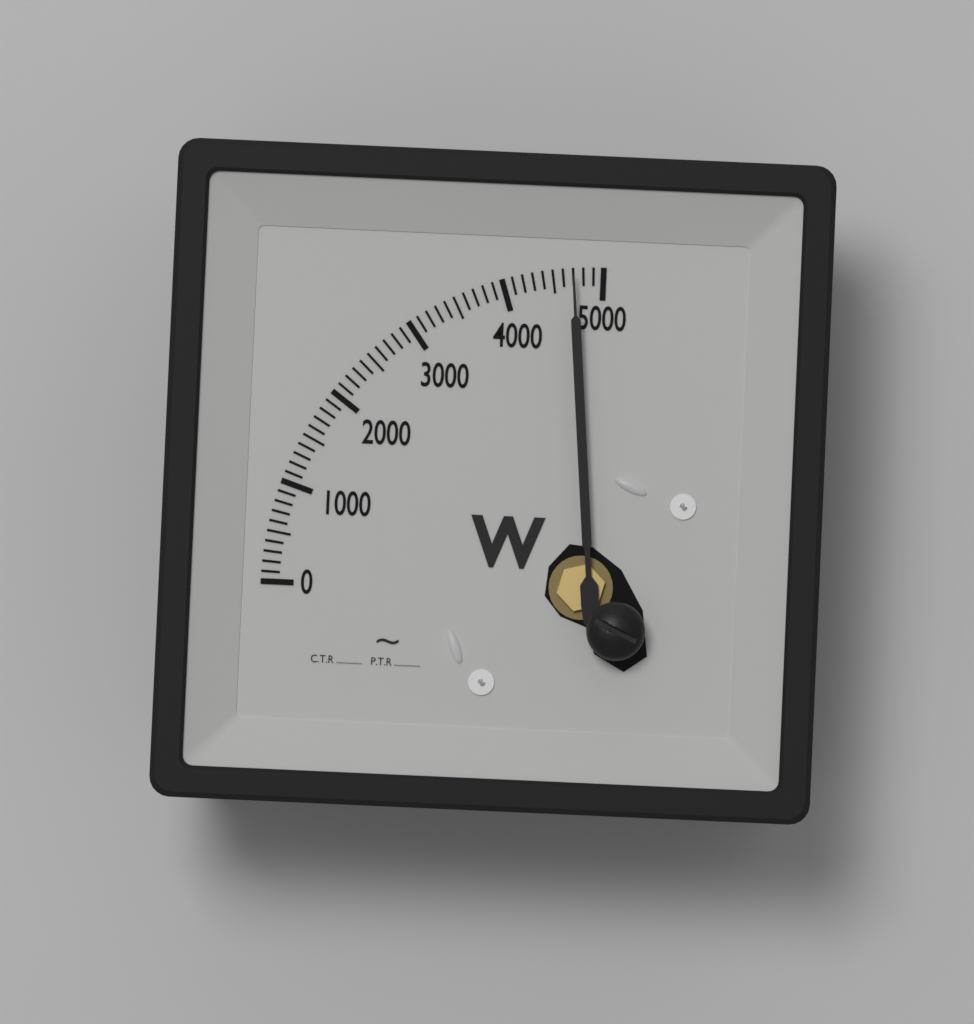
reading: 4700 W
